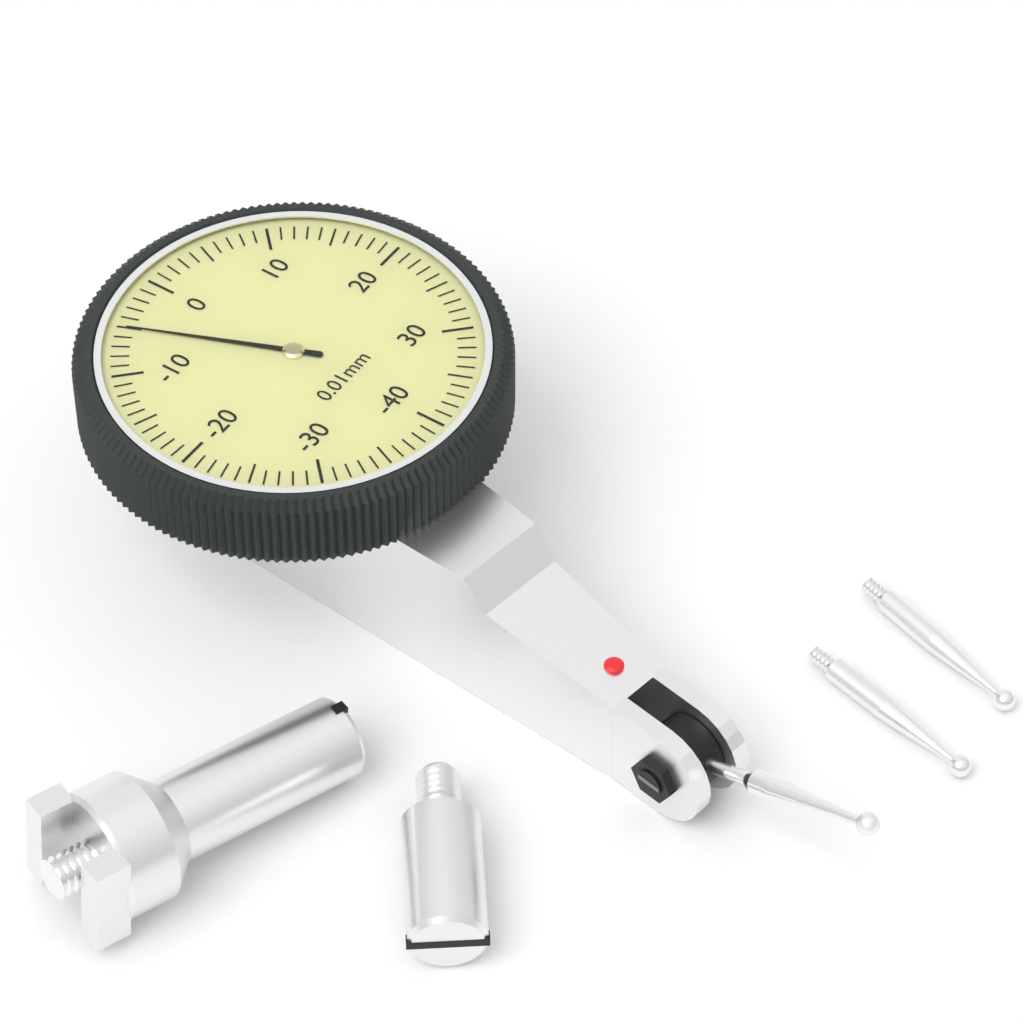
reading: -5 0.01mm
